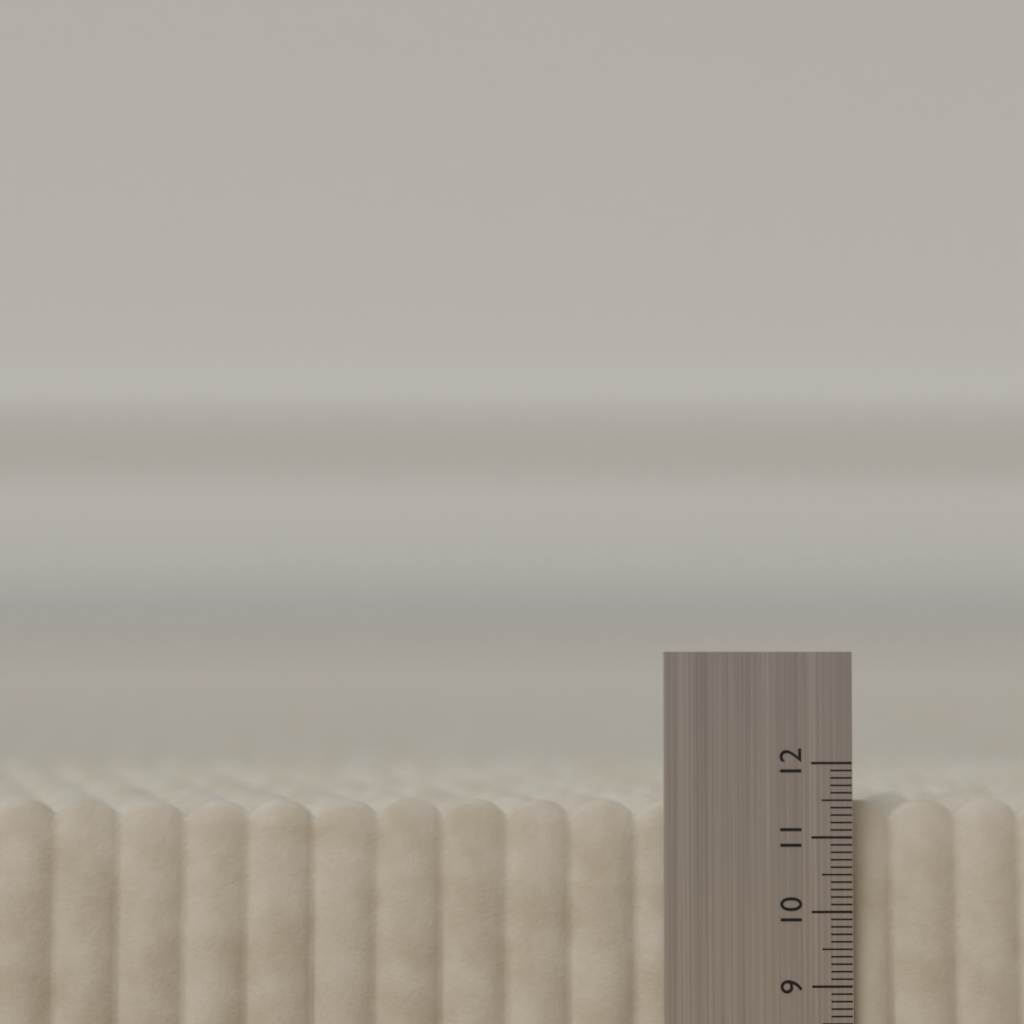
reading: 11.5 (no unit)
